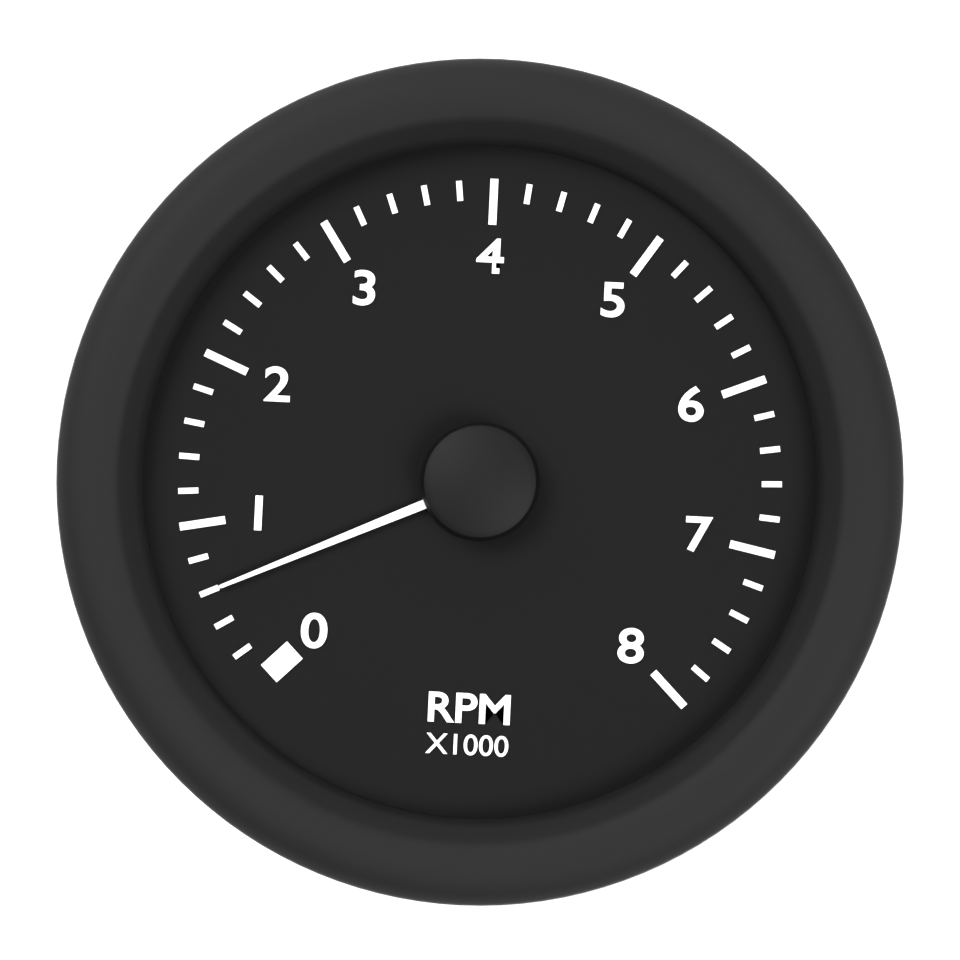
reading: 0.6 RPM x1000
